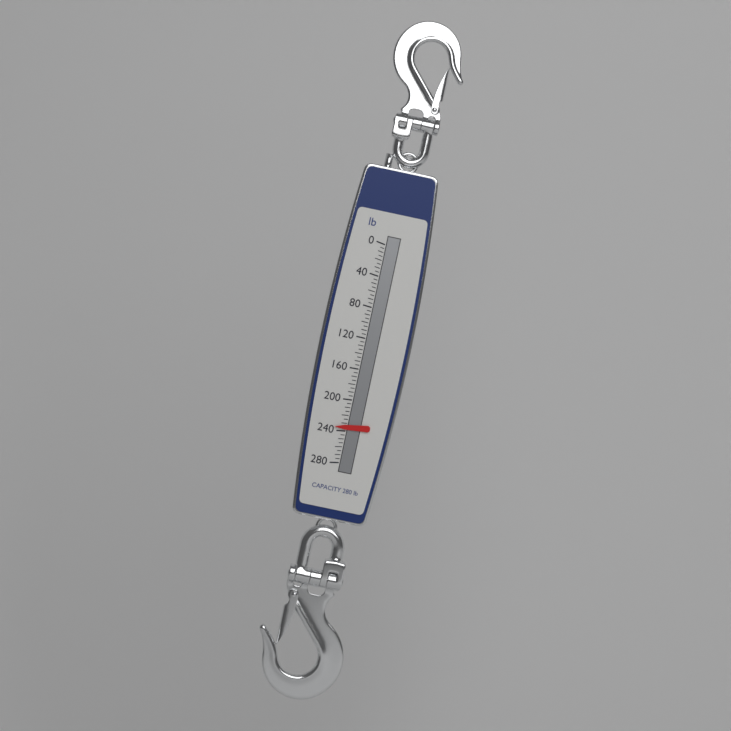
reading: 235 lb
